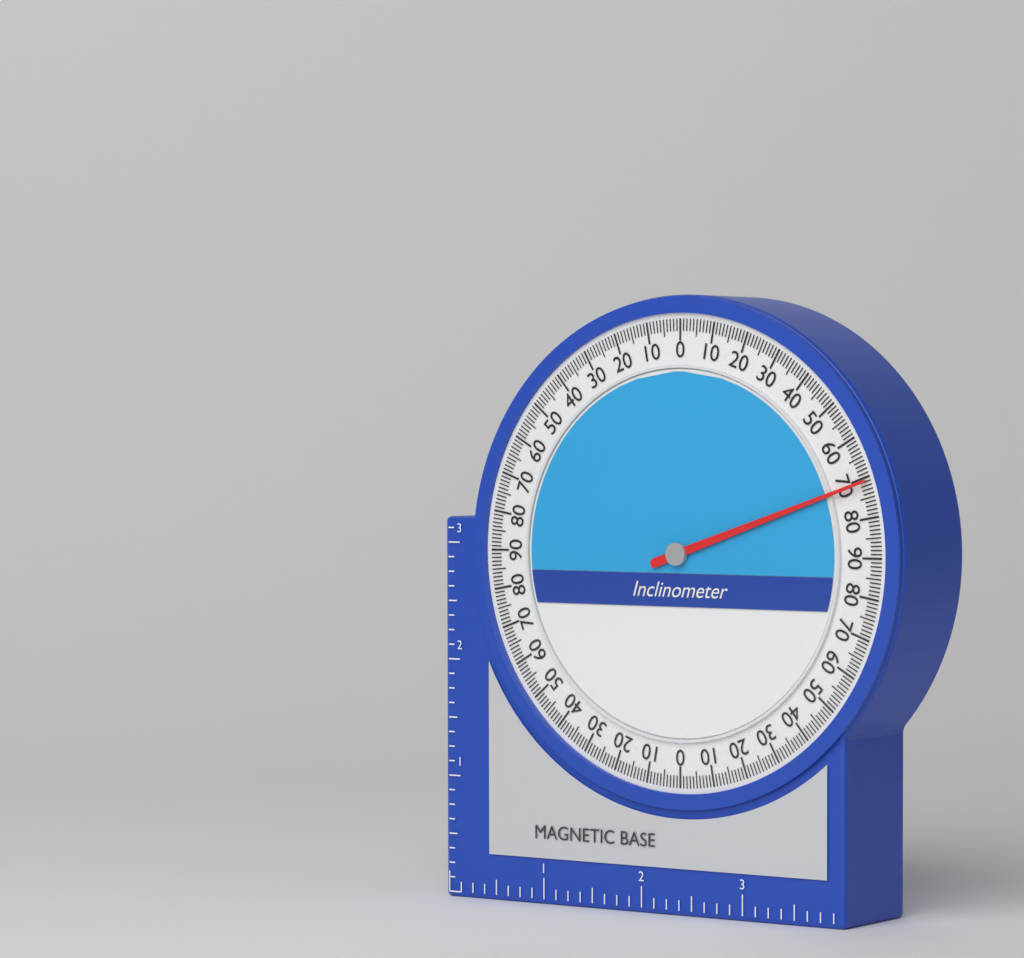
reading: 71 (no unit)
